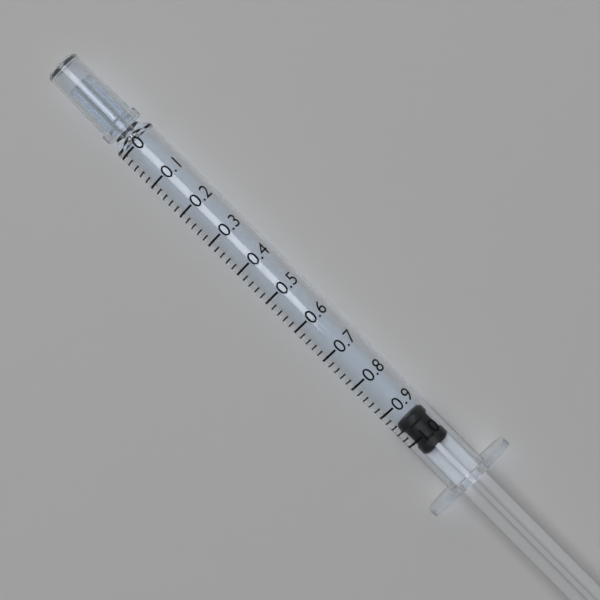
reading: 0.94 (no unit)
